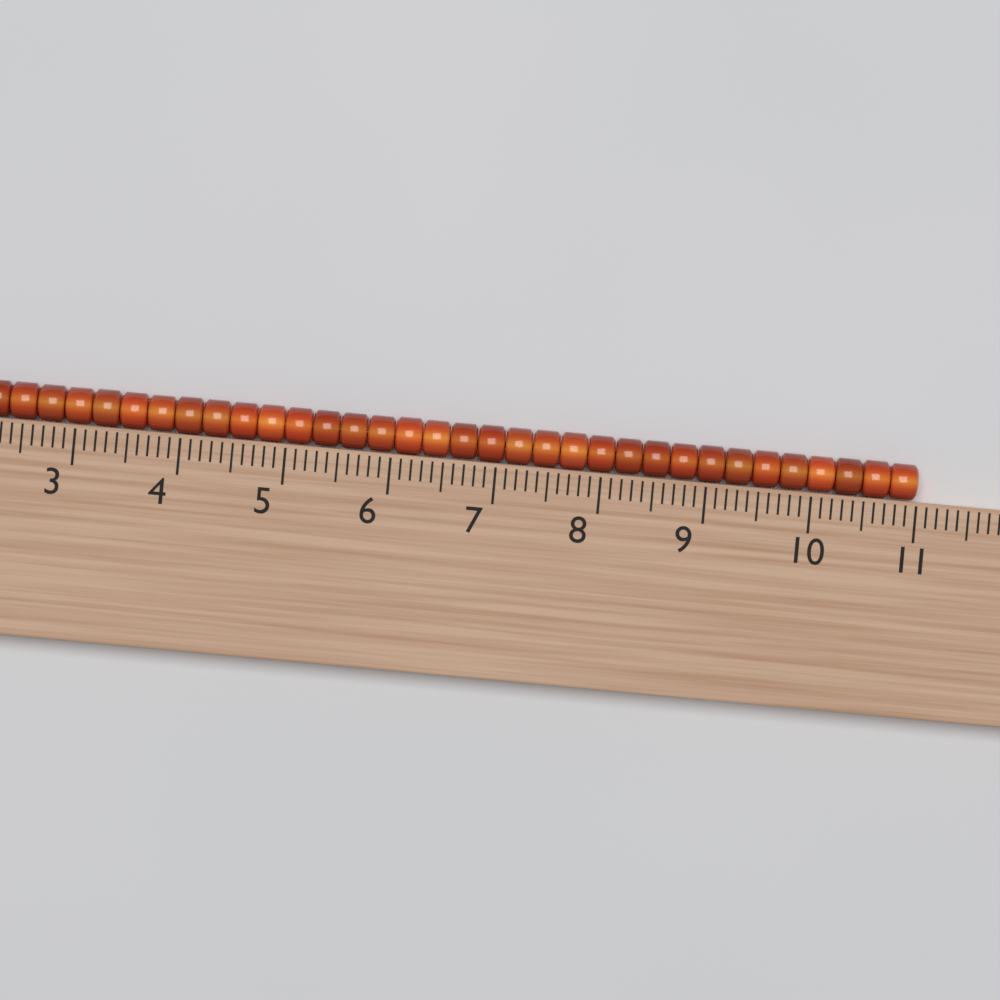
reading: 11.0 (no unit)
